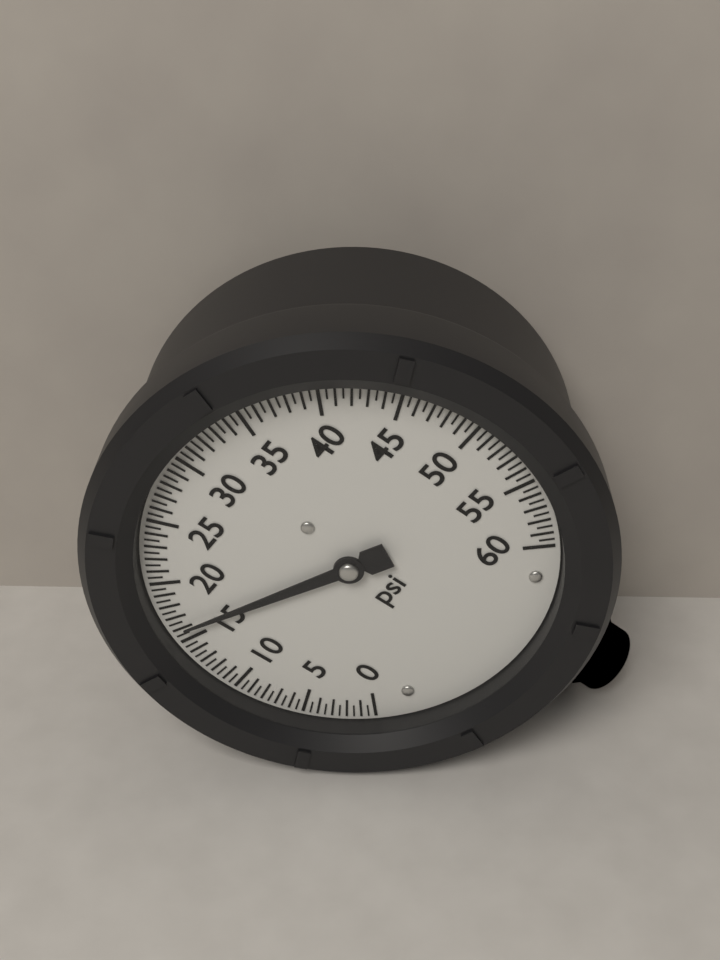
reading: 16.0 psi
